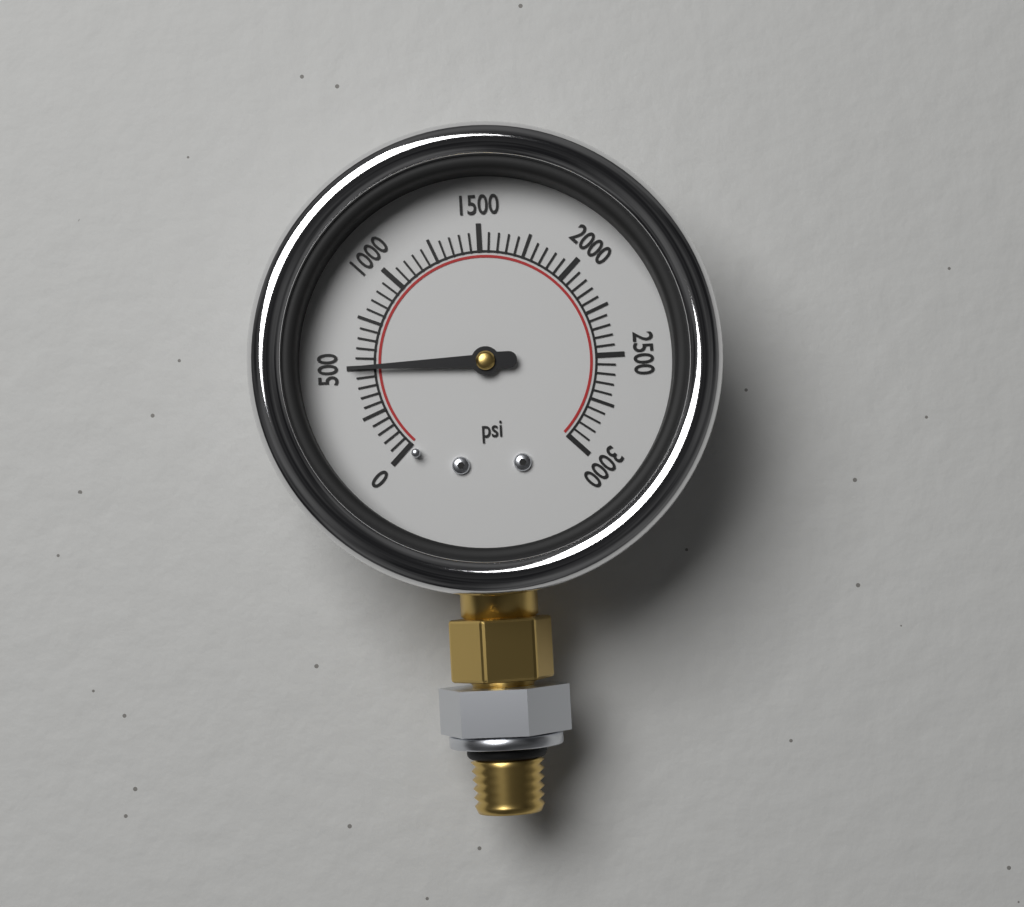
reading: 500 psi
